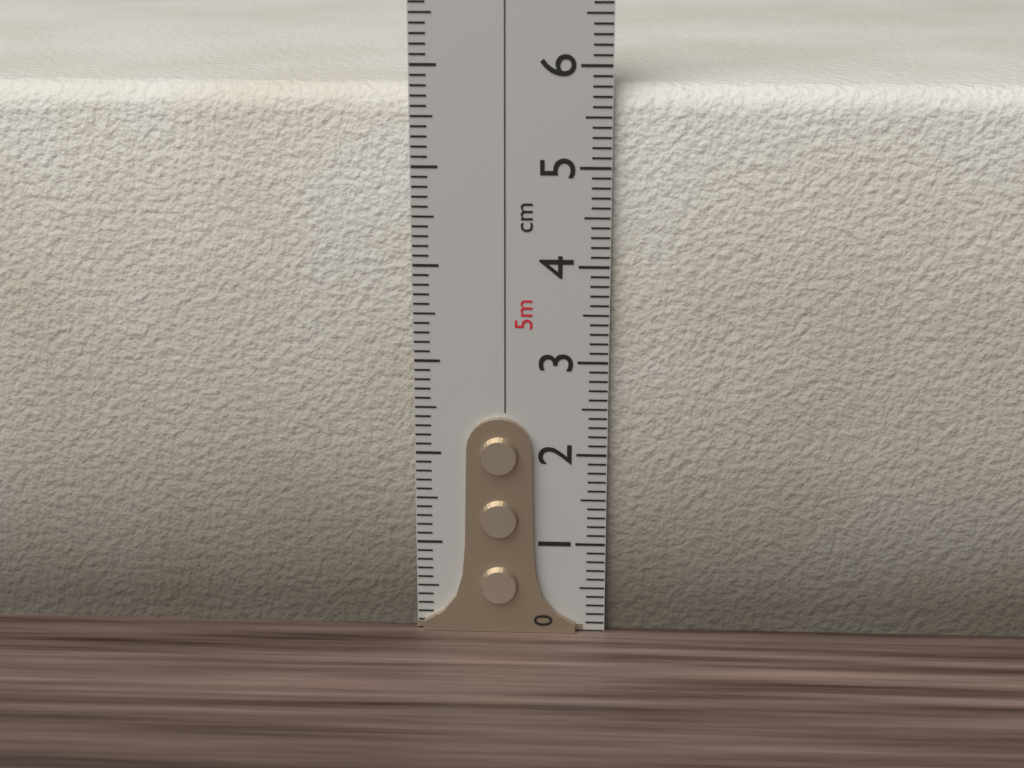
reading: 5.8 cm
